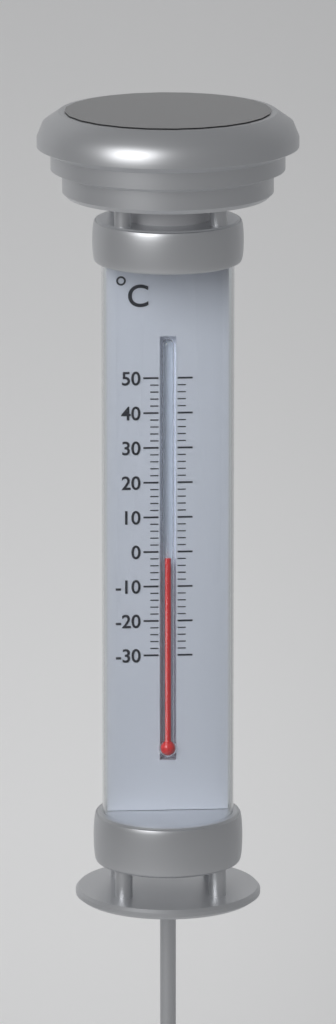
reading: -2 °C
